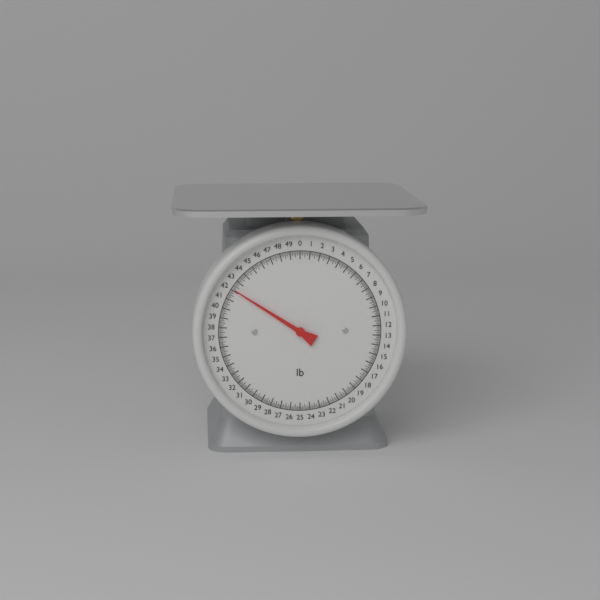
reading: 42.125 lb
